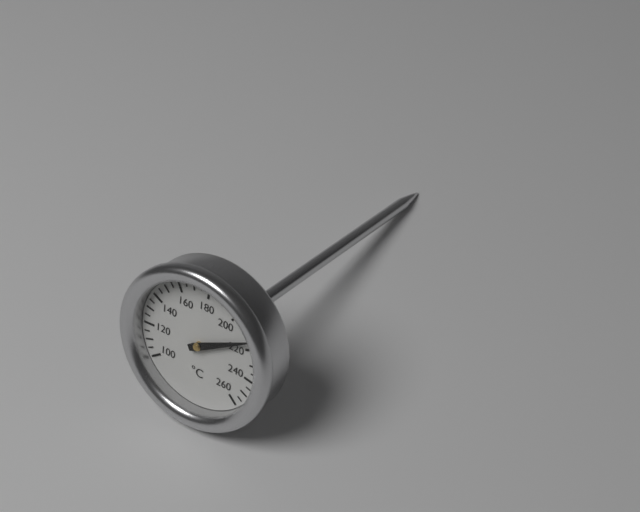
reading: 215 °C
